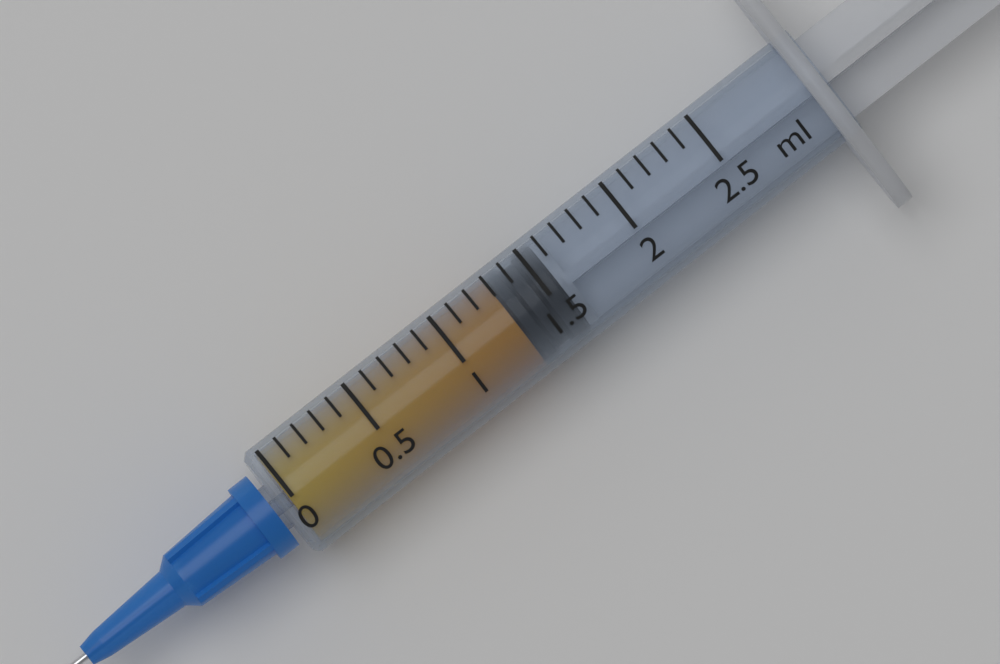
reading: 1.3 ml
